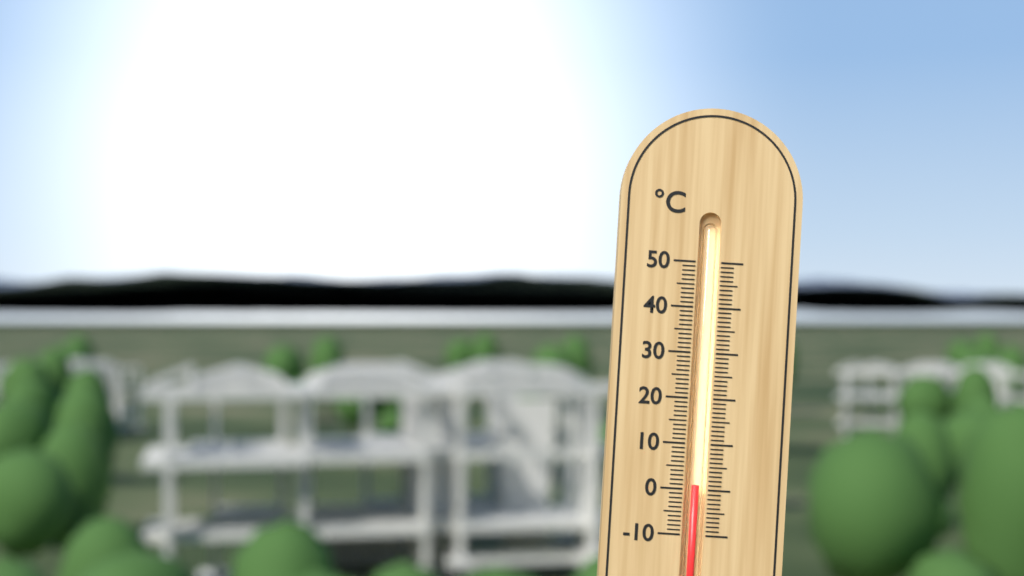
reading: 1 °C
